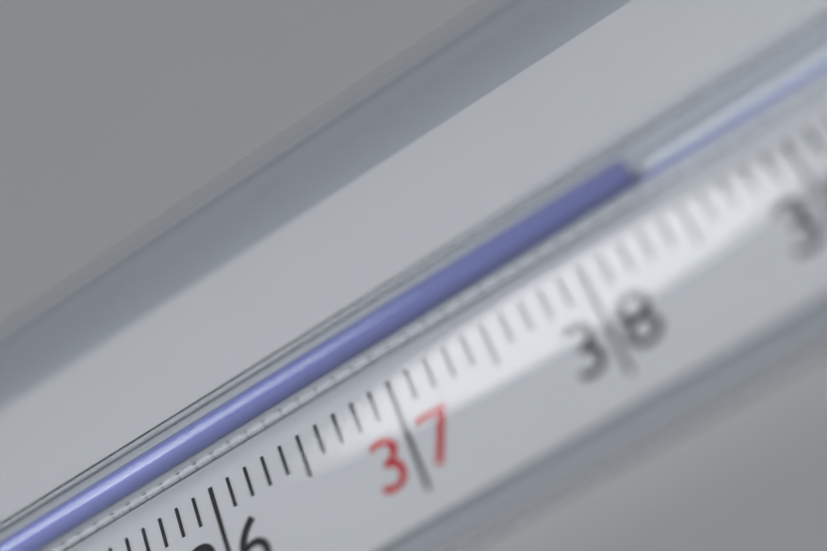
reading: 38.4 °C
